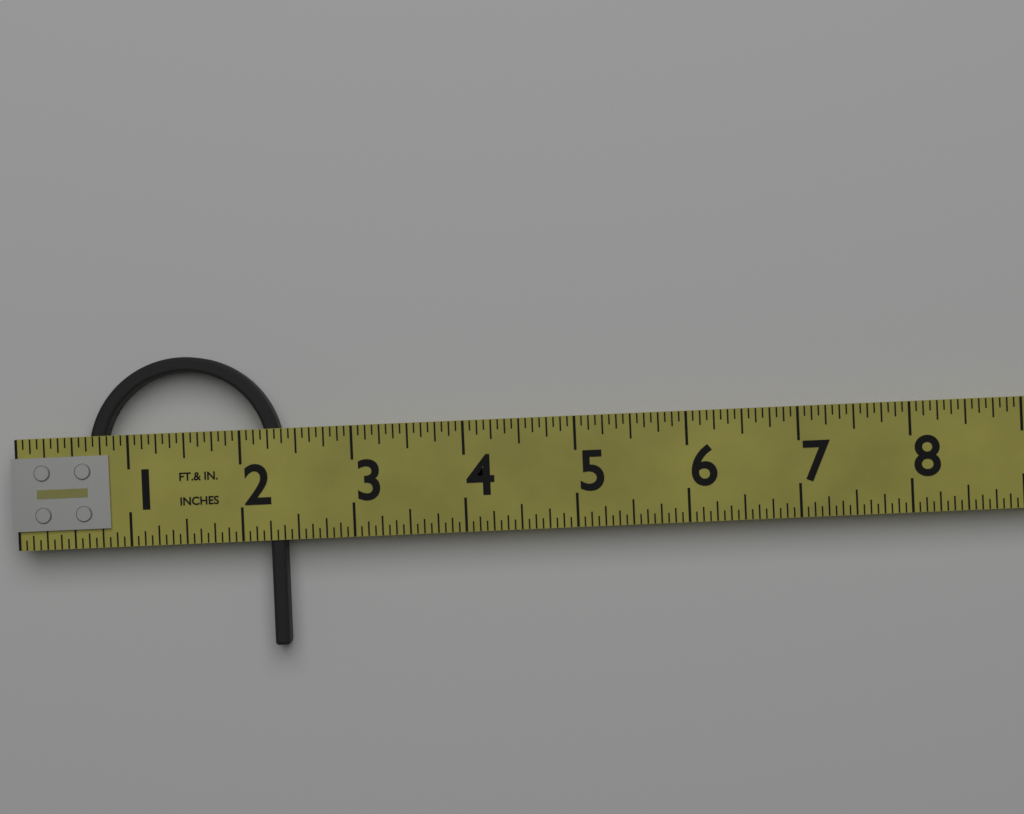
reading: 2.3750 in
